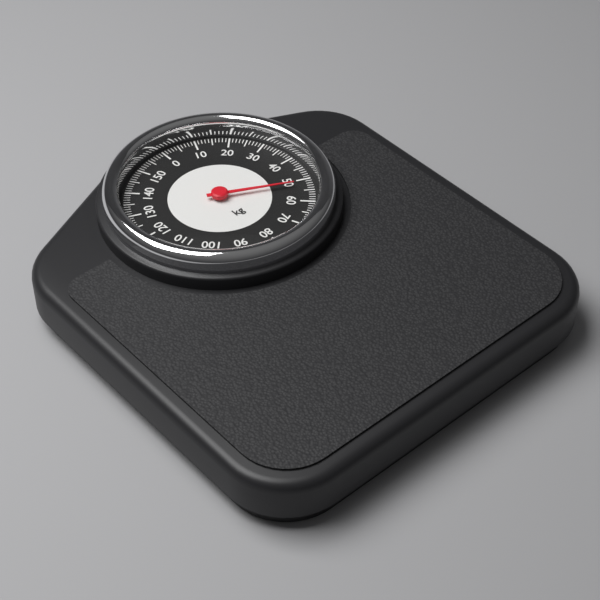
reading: 52 kg
